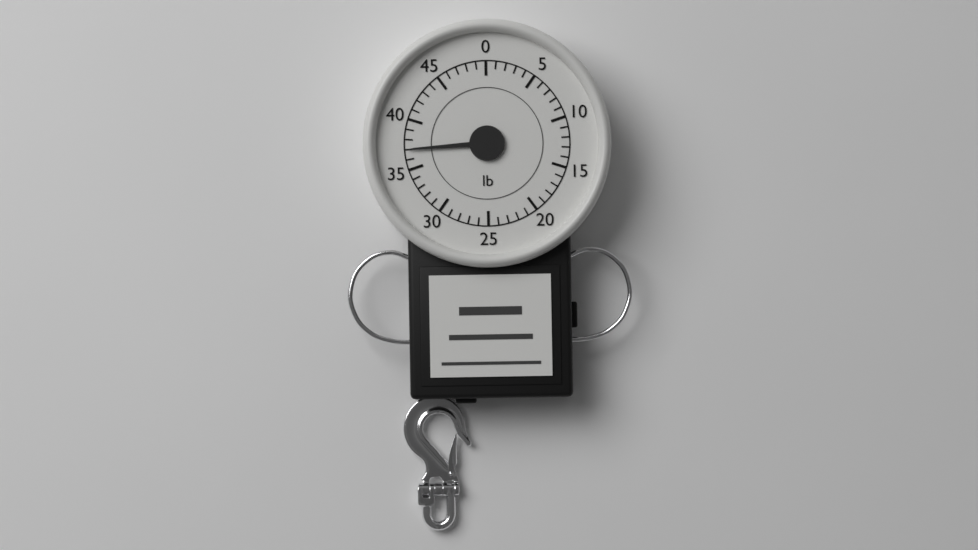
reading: 37 lb
